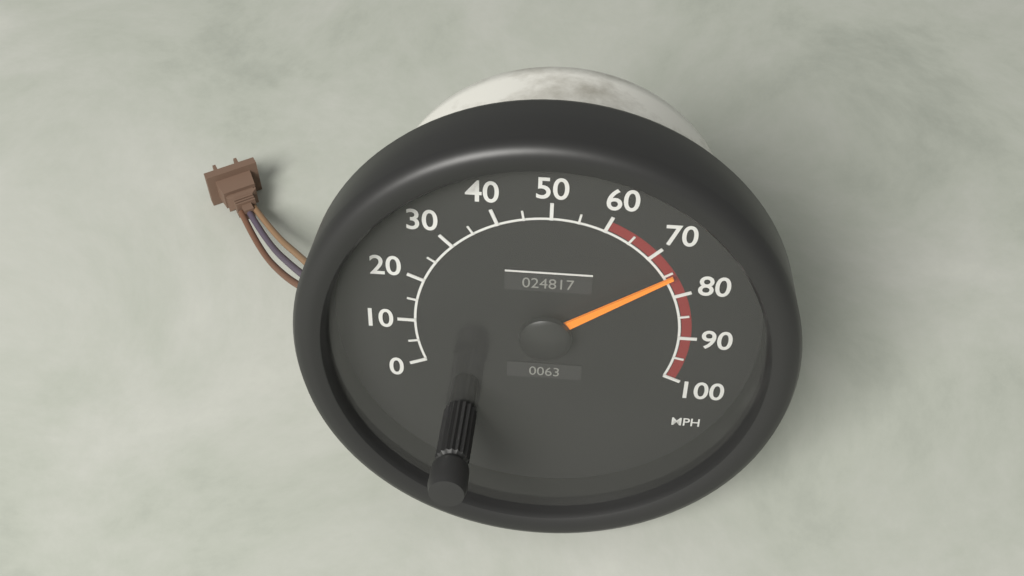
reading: 75 MPH
